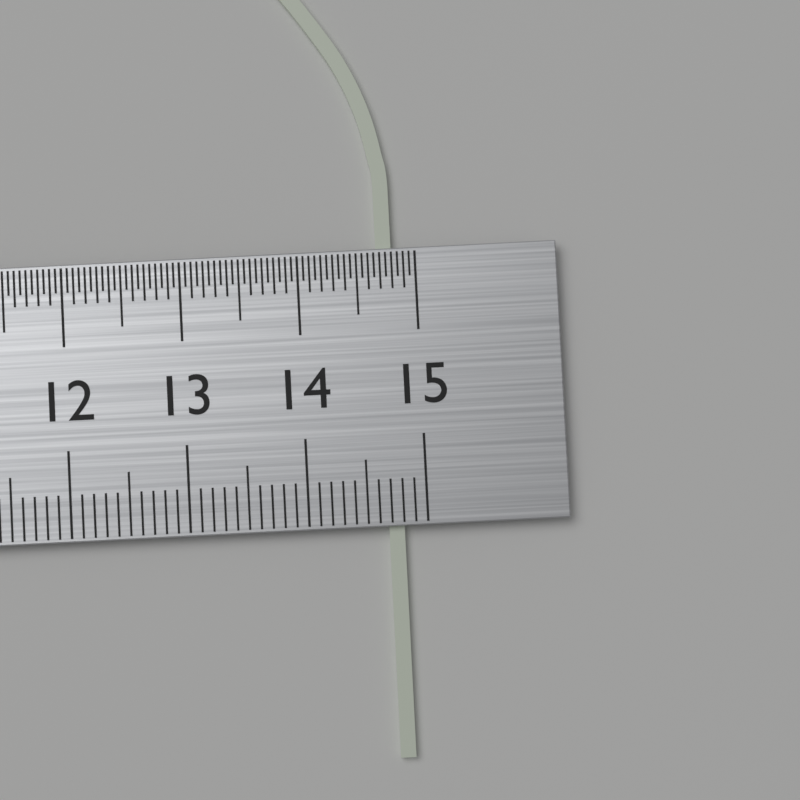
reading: 14.8 cm
